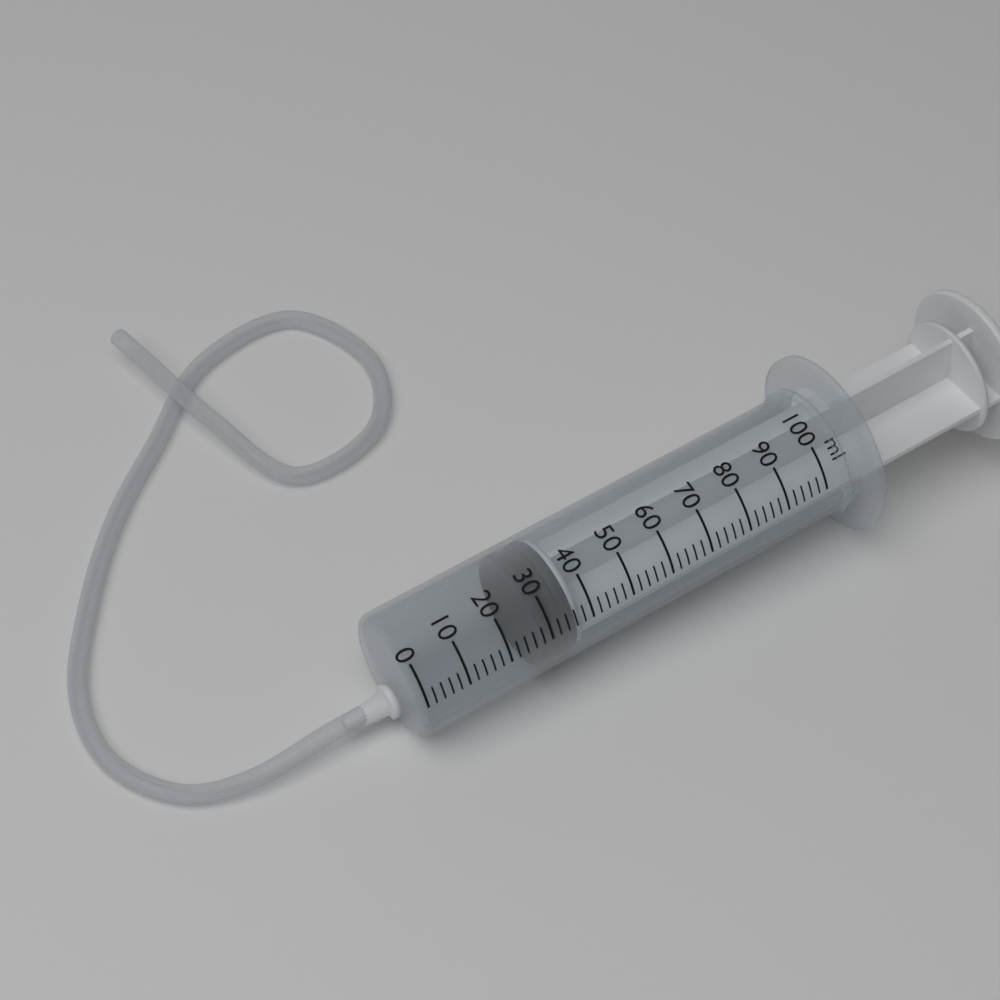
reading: 28 ml
